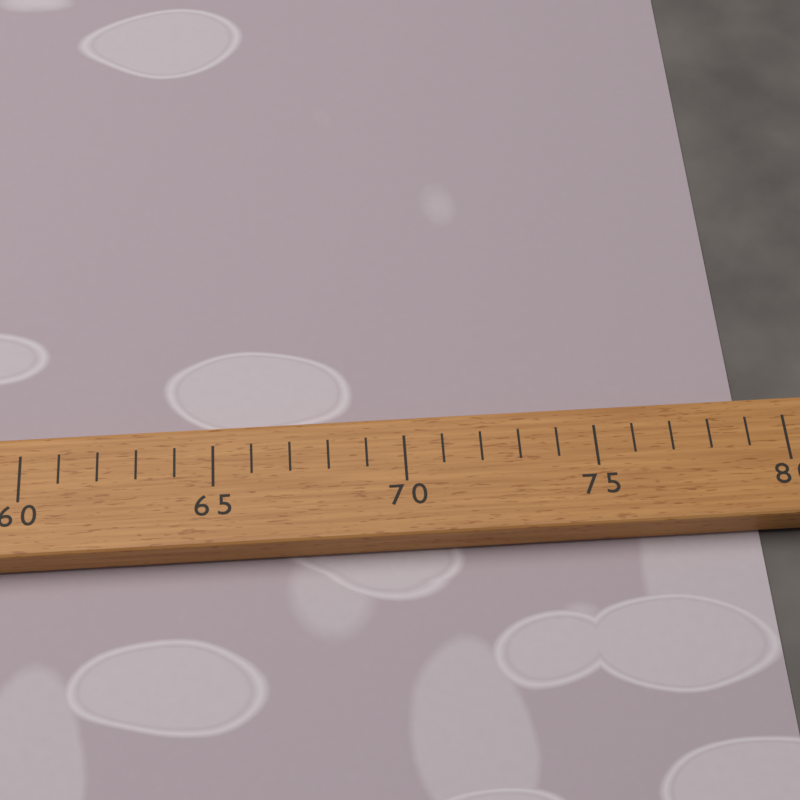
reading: 79 (no unit)
